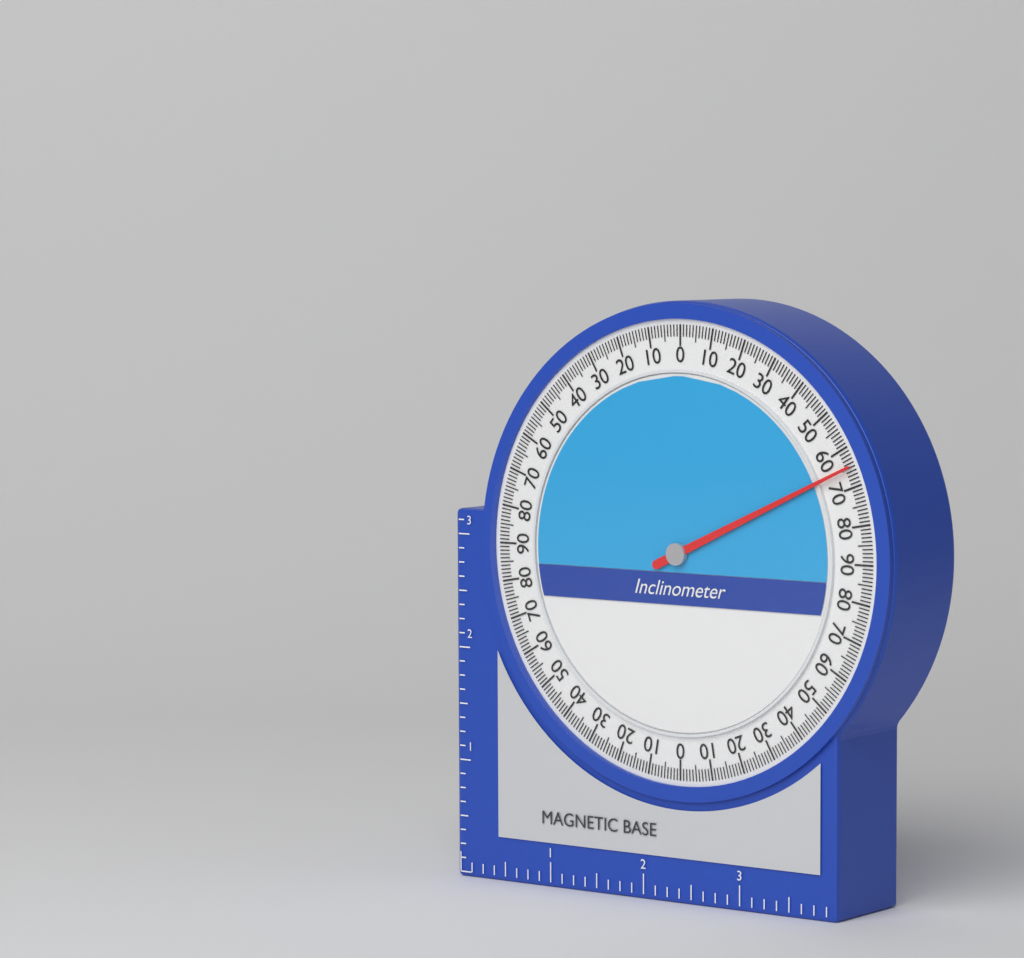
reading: 65 (no unit)
